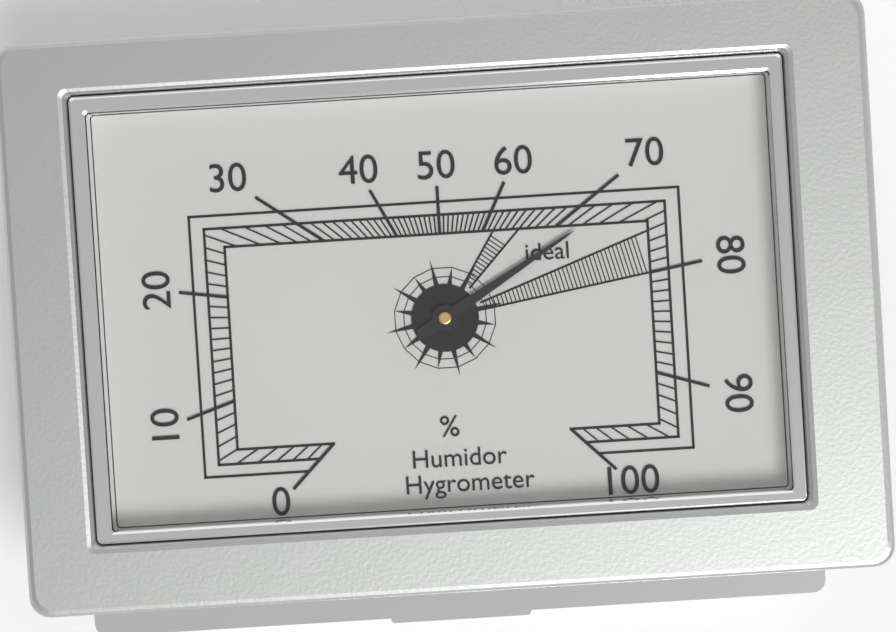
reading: 72 %
